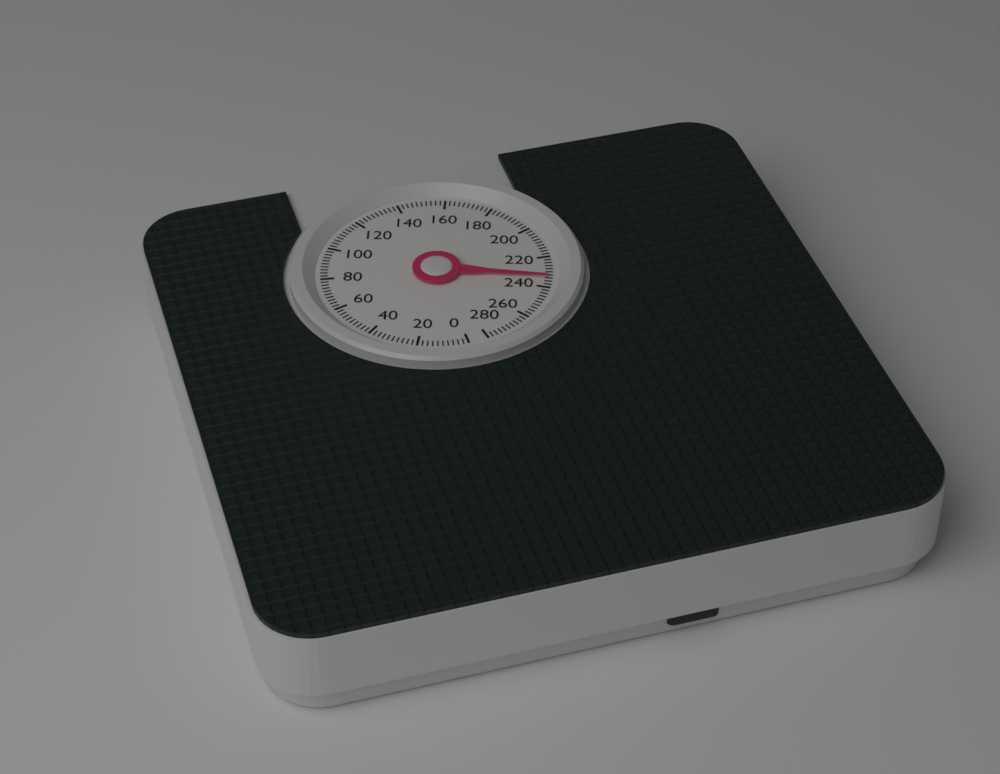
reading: 234 (no unit)
